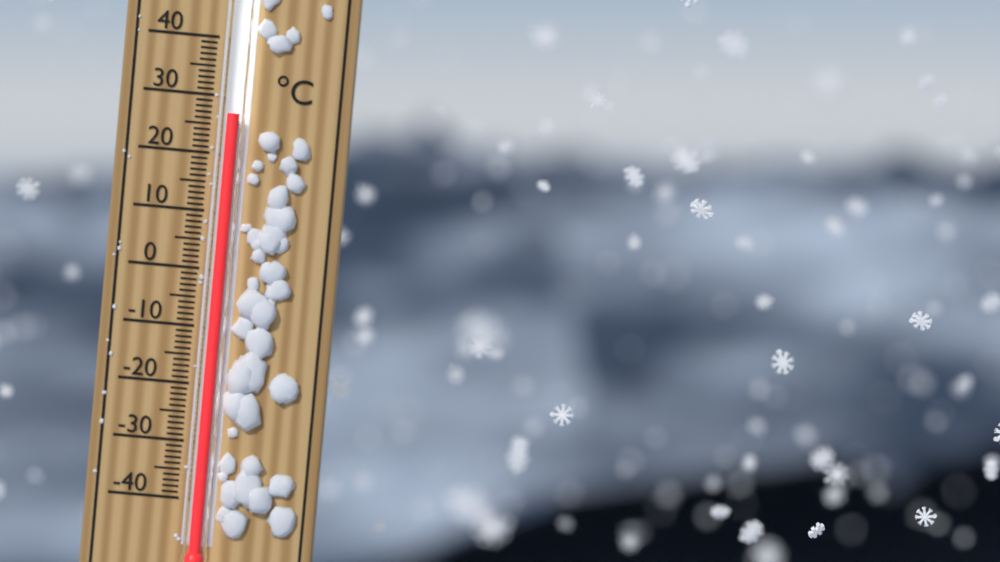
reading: 27 °C
